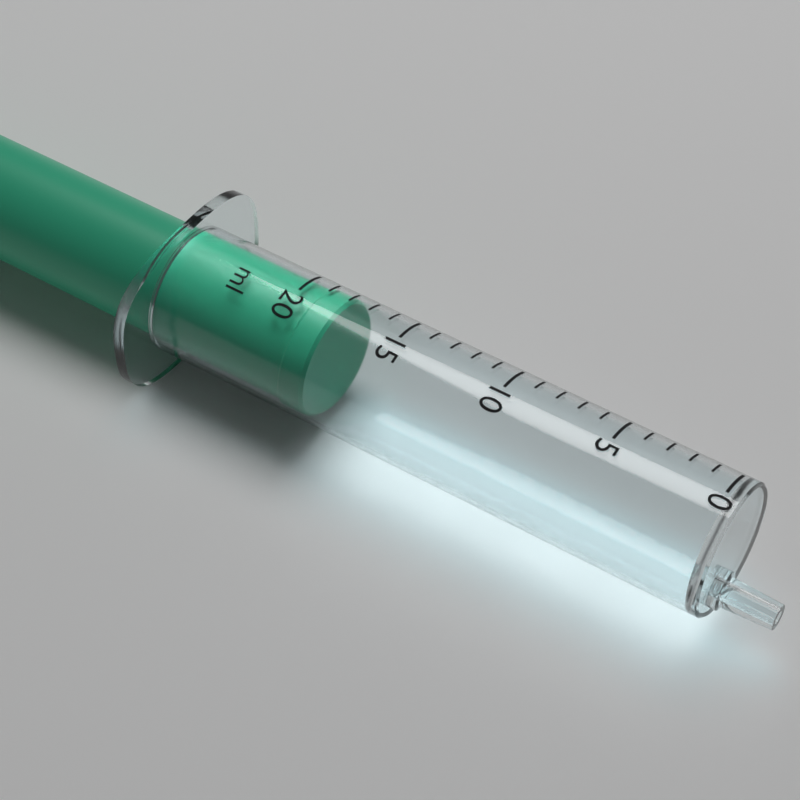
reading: 18 ml
